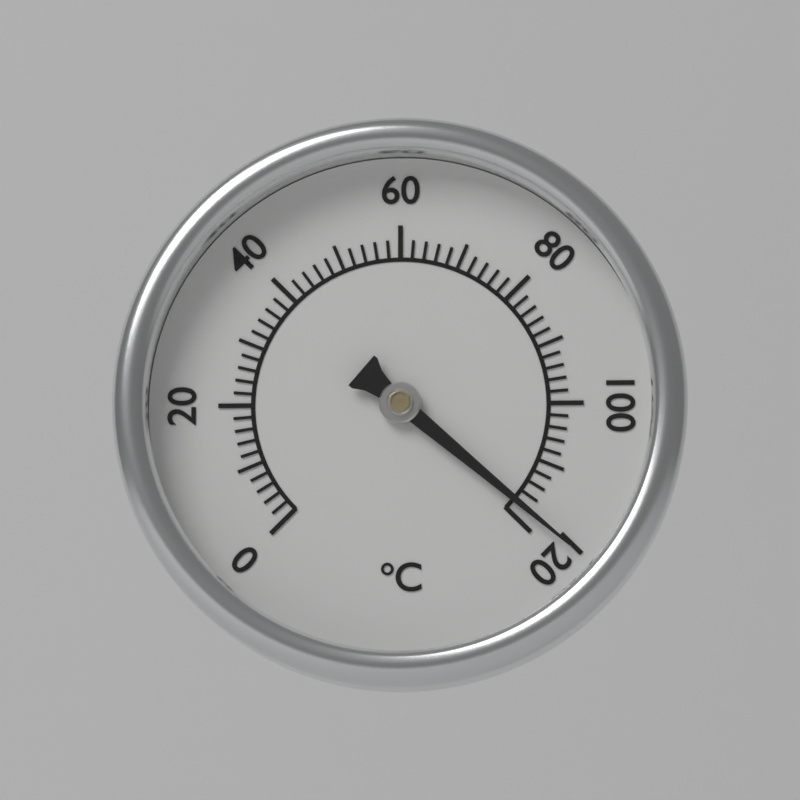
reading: 118 °C
